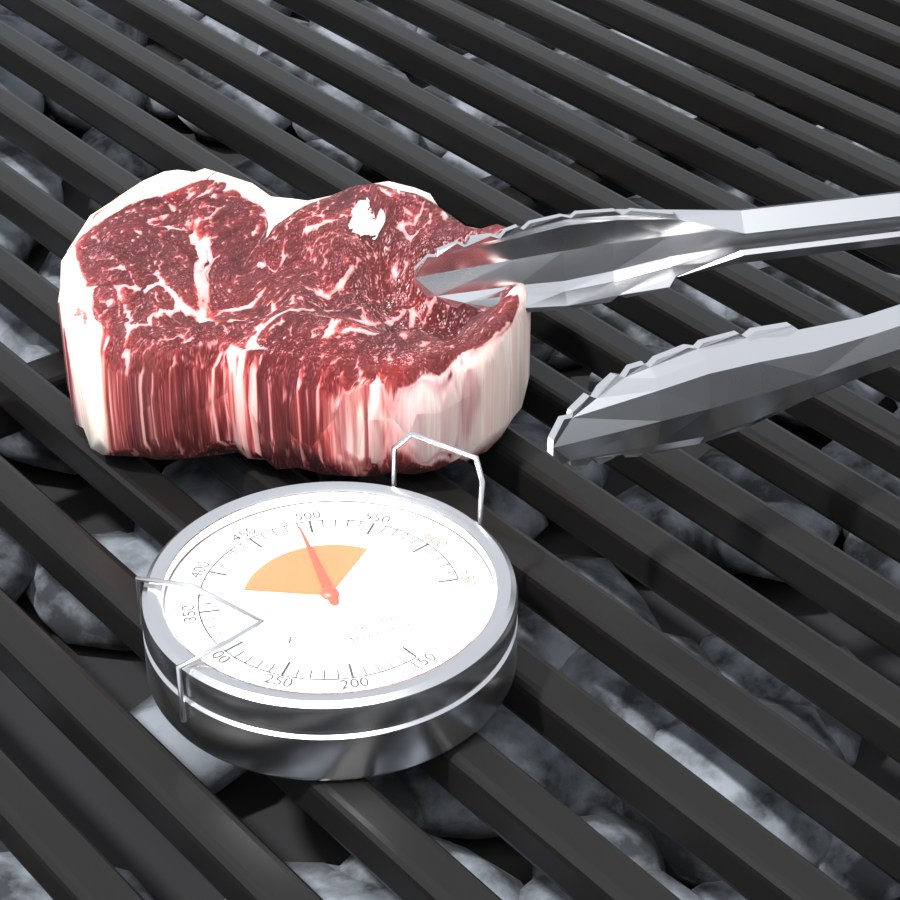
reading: 490 °F
